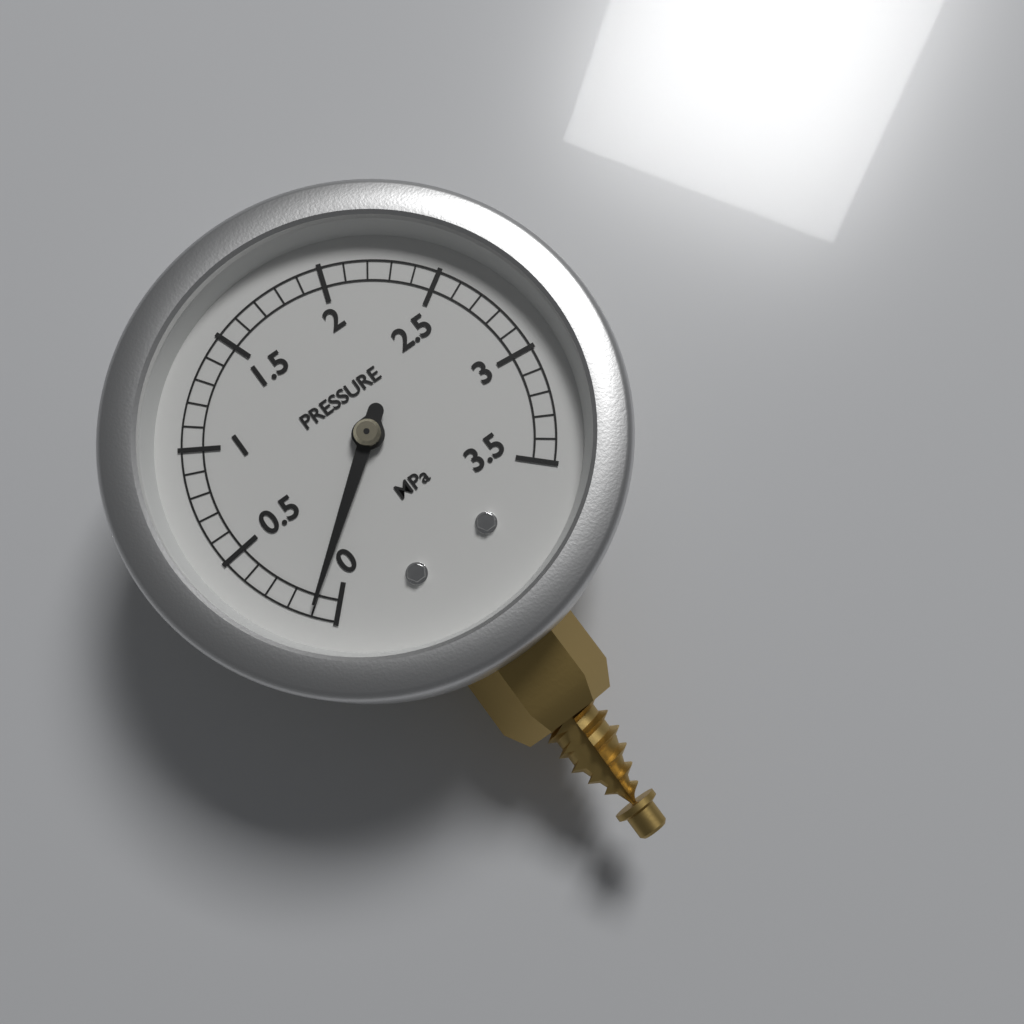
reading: 0.1 MPa
